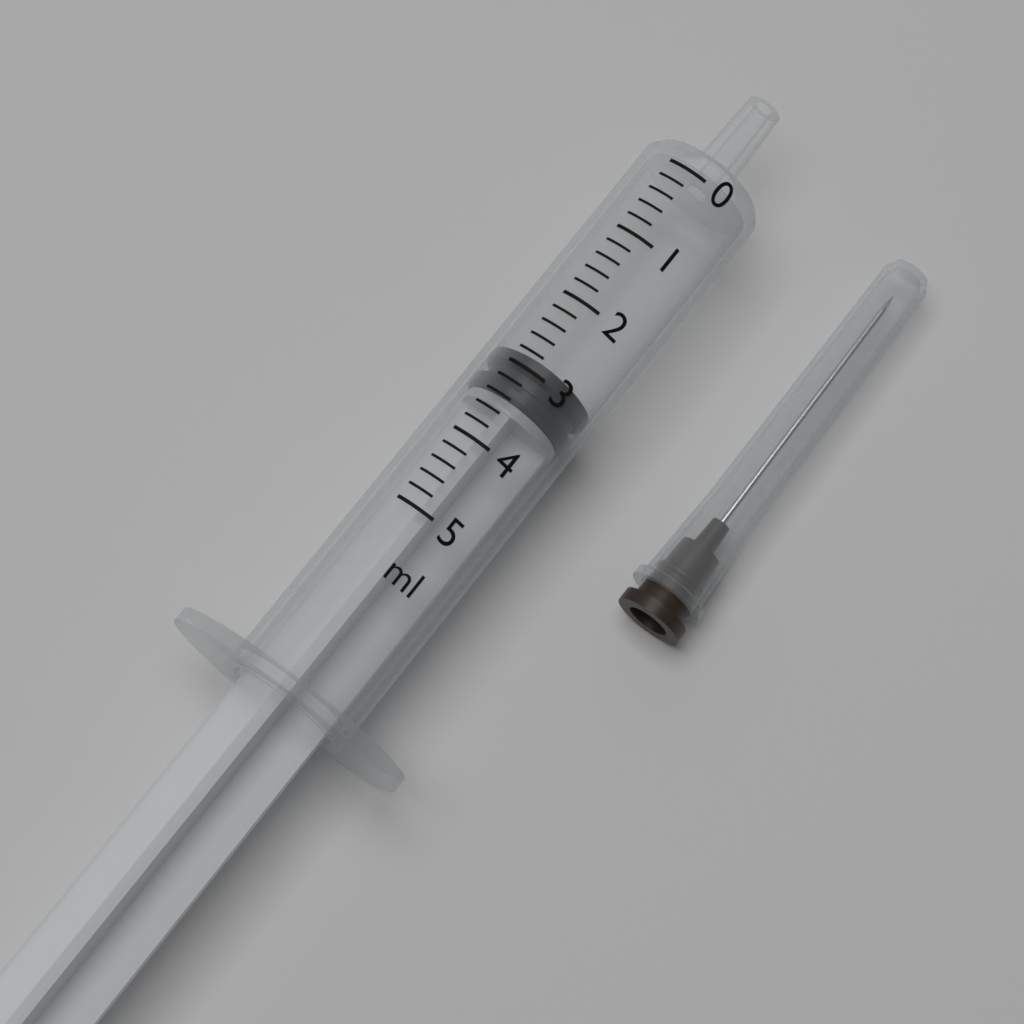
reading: 2.8 ml
